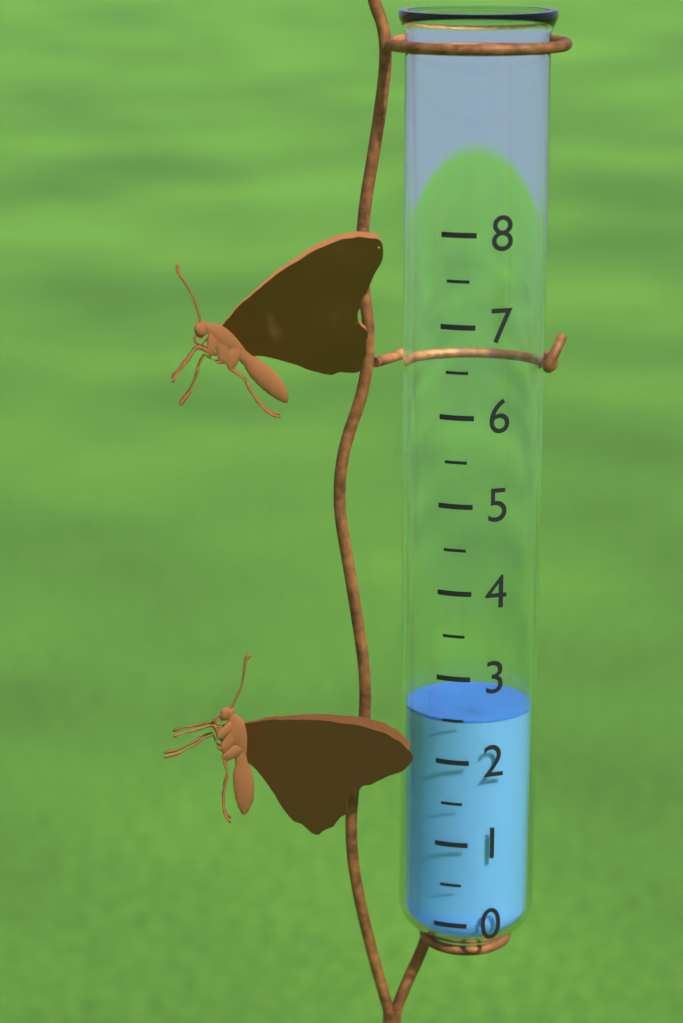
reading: 2.5 (no unit)
